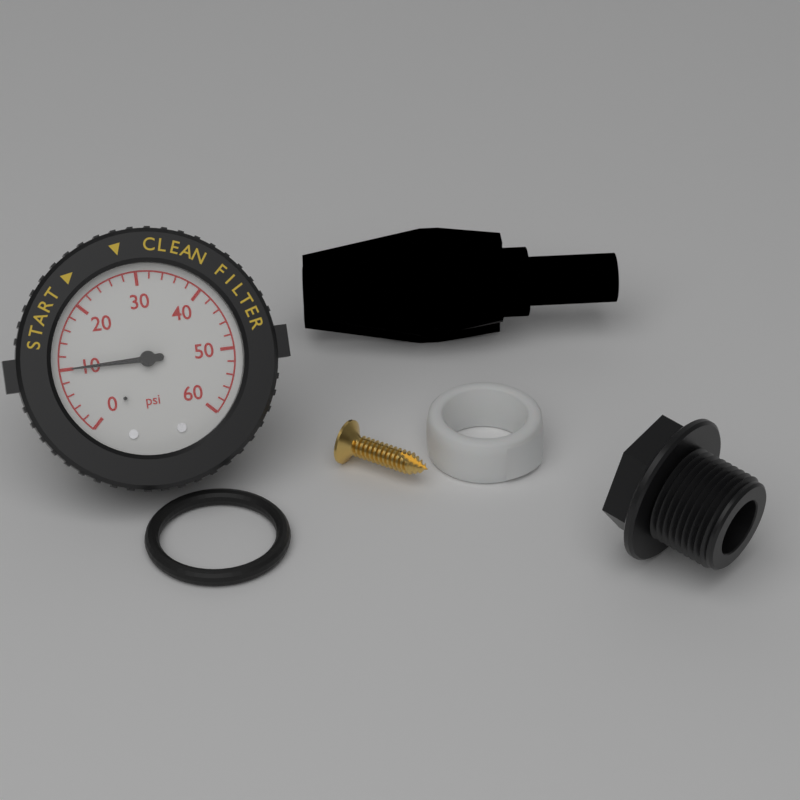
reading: 10 psi
